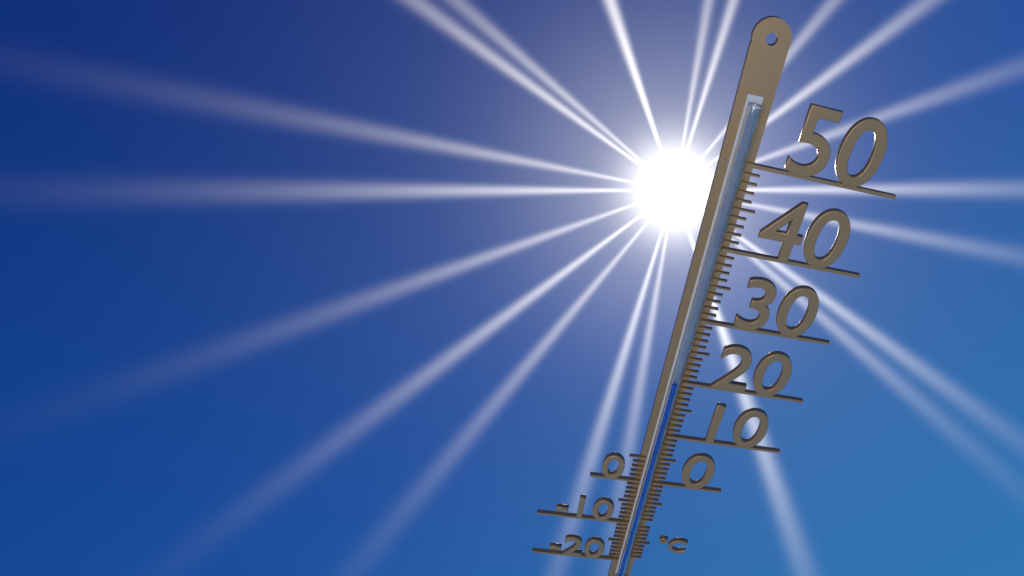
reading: 20 °C
